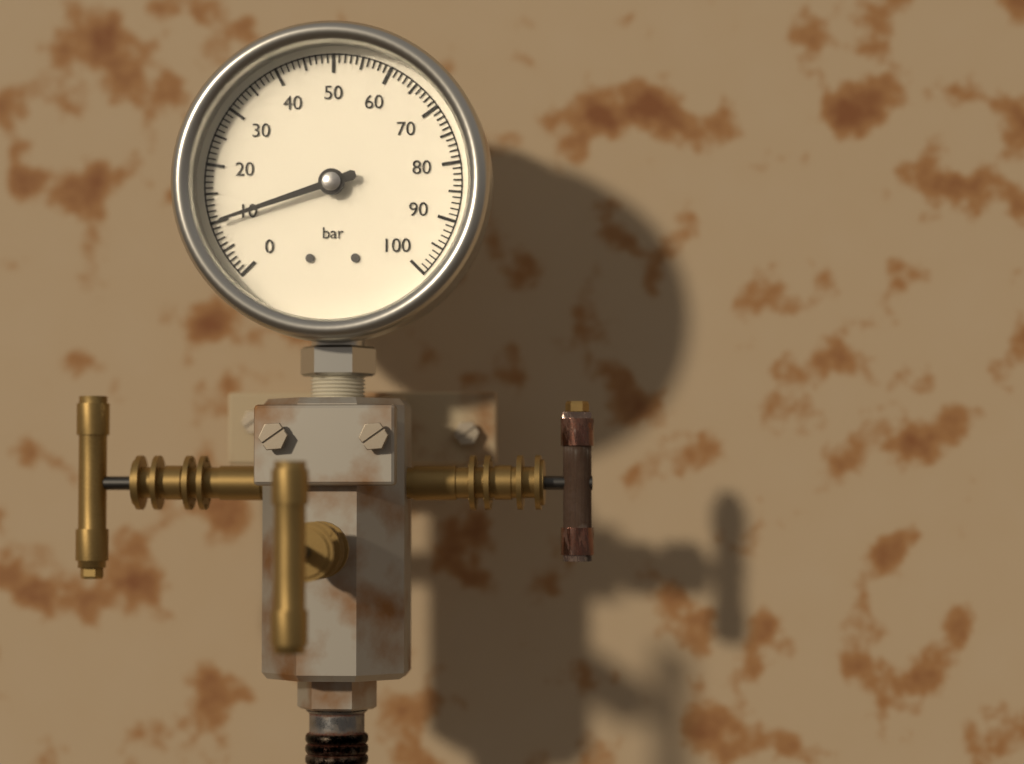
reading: 10 bar
